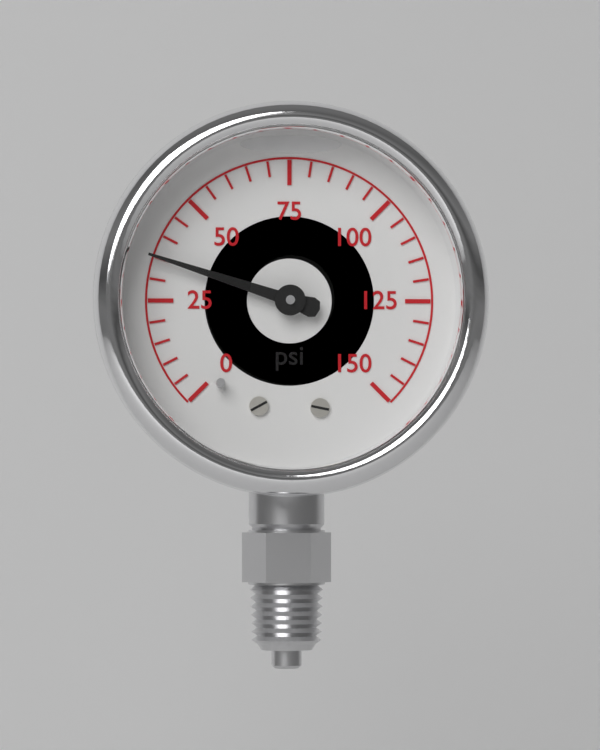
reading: 35 psi
